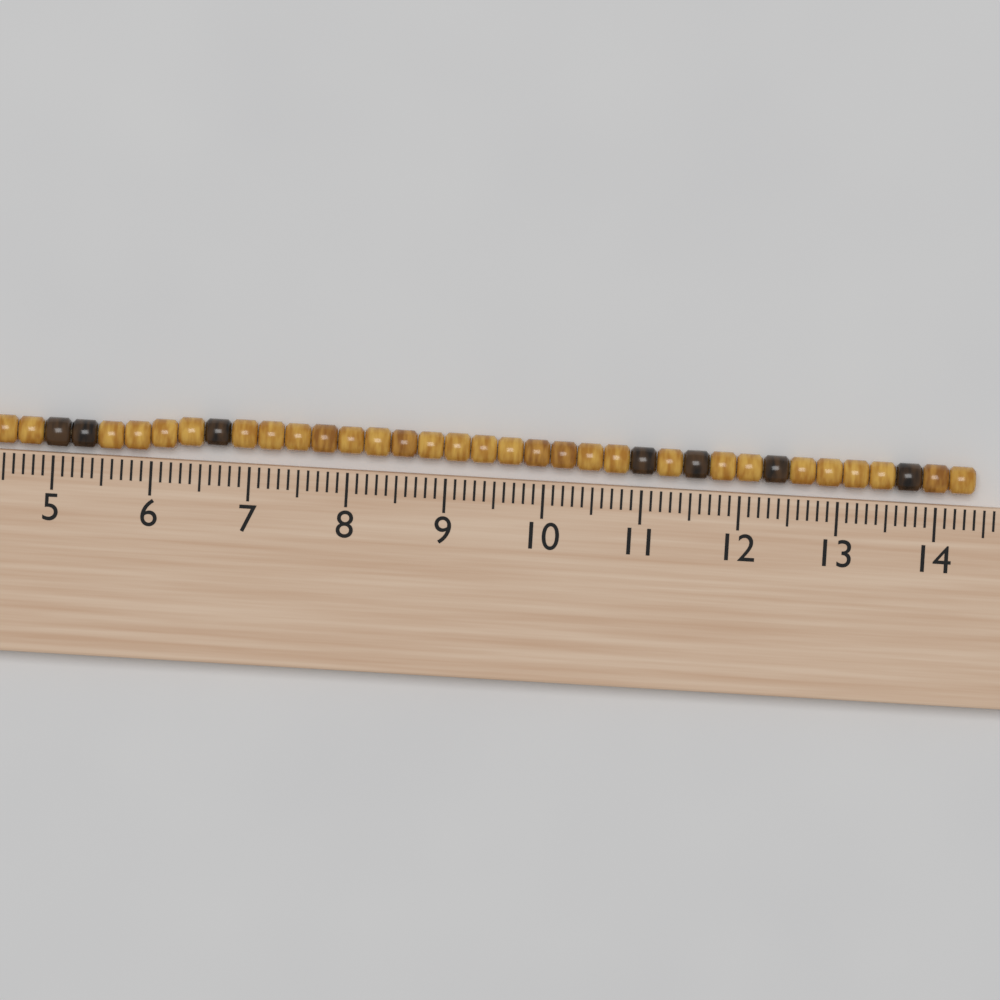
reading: 14.4 cm
